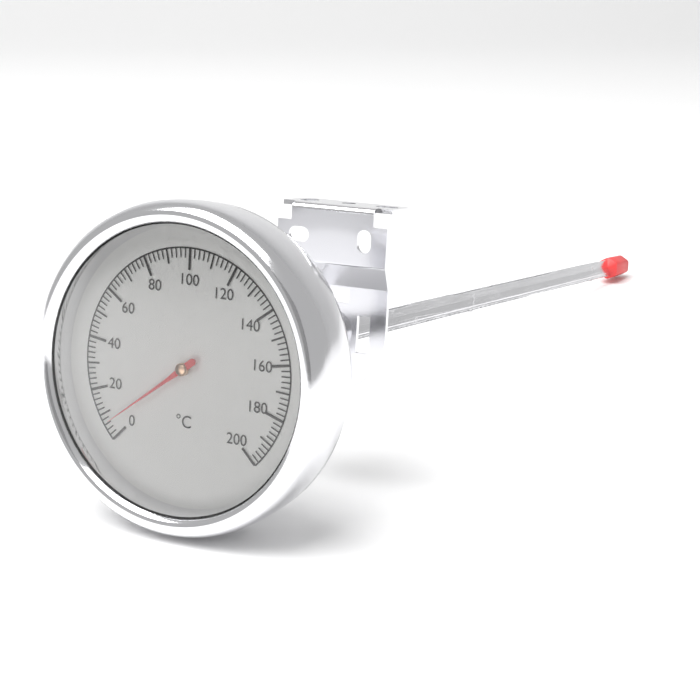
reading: 6 °C
